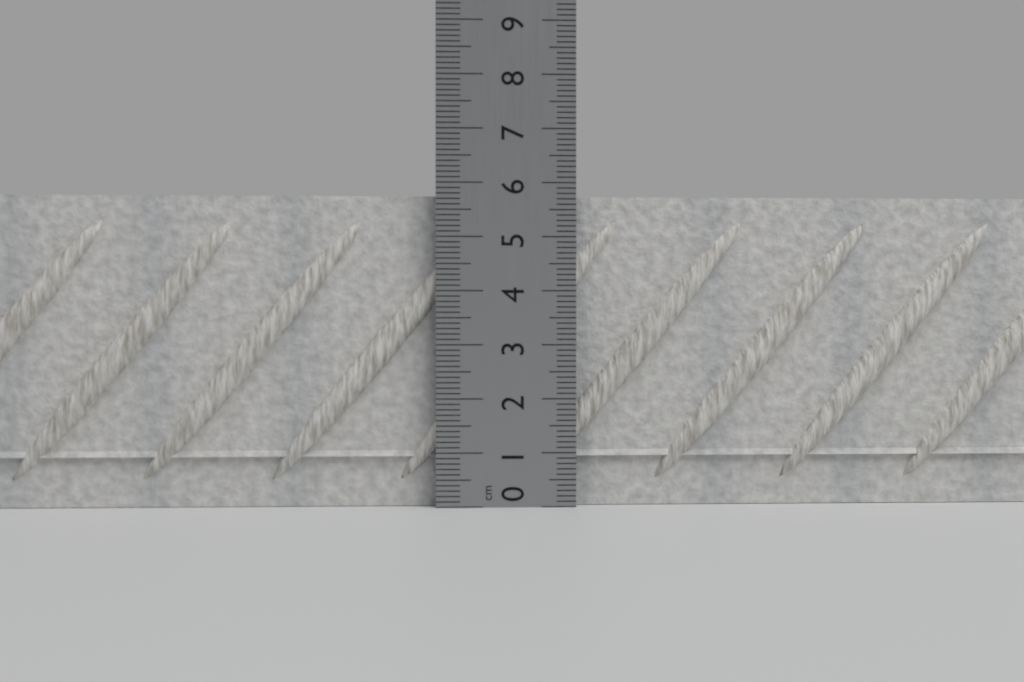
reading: 5.8 cm
